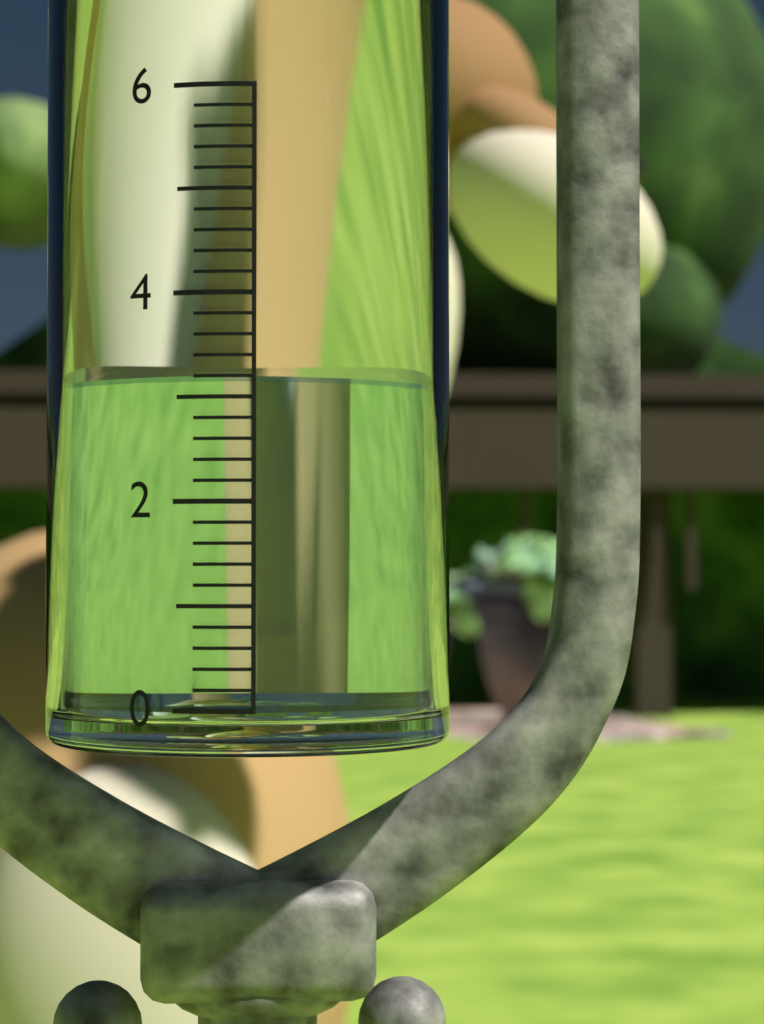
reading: 3.2 (no unit)
